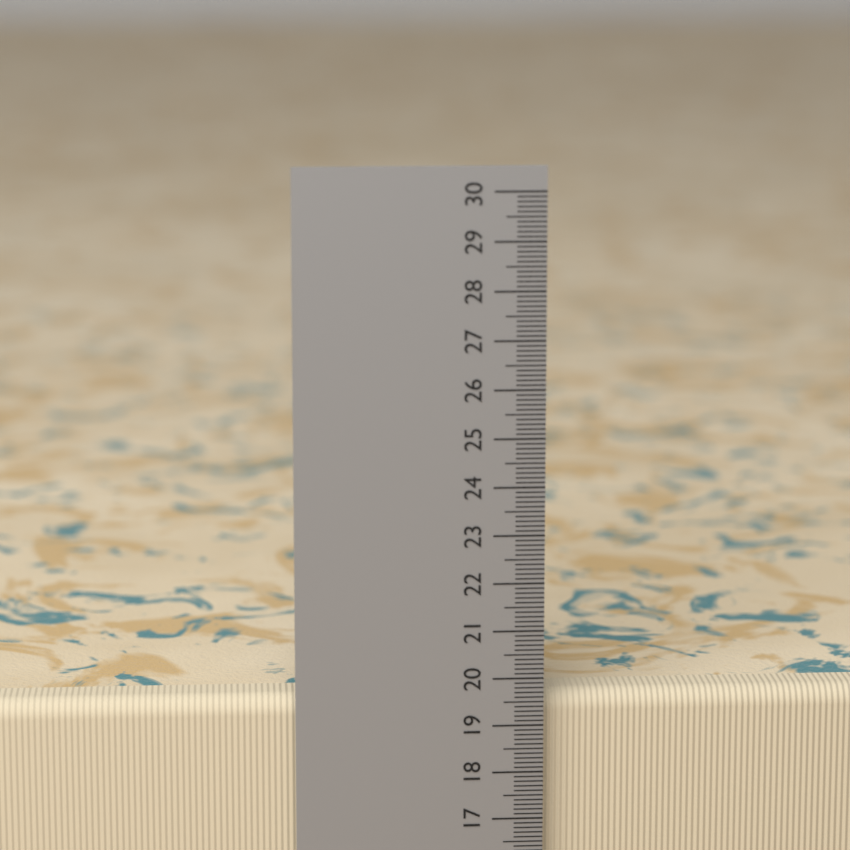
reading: 19.6 cm
